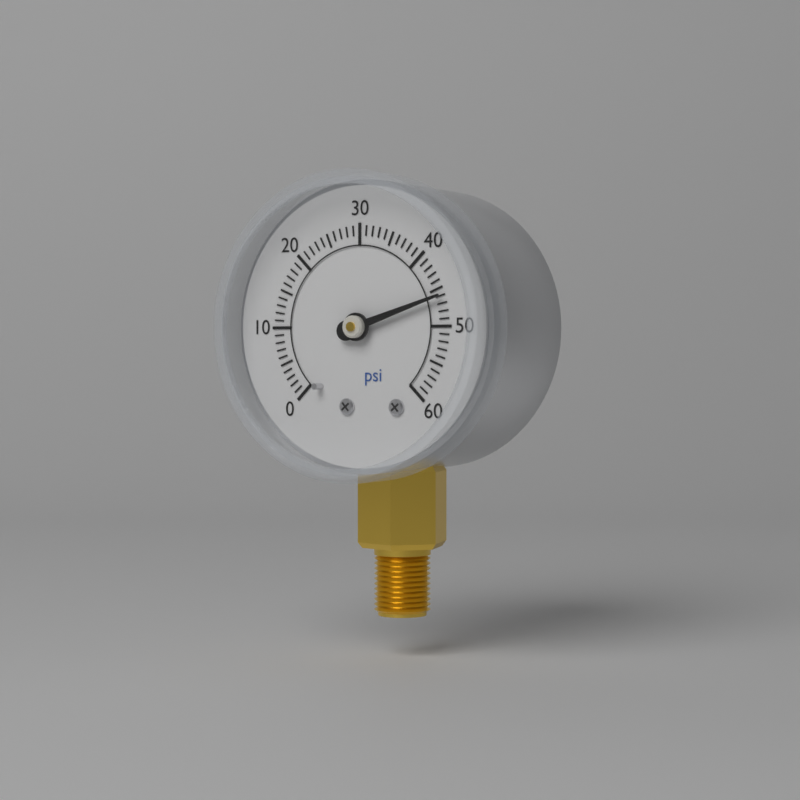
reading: 46 psi
